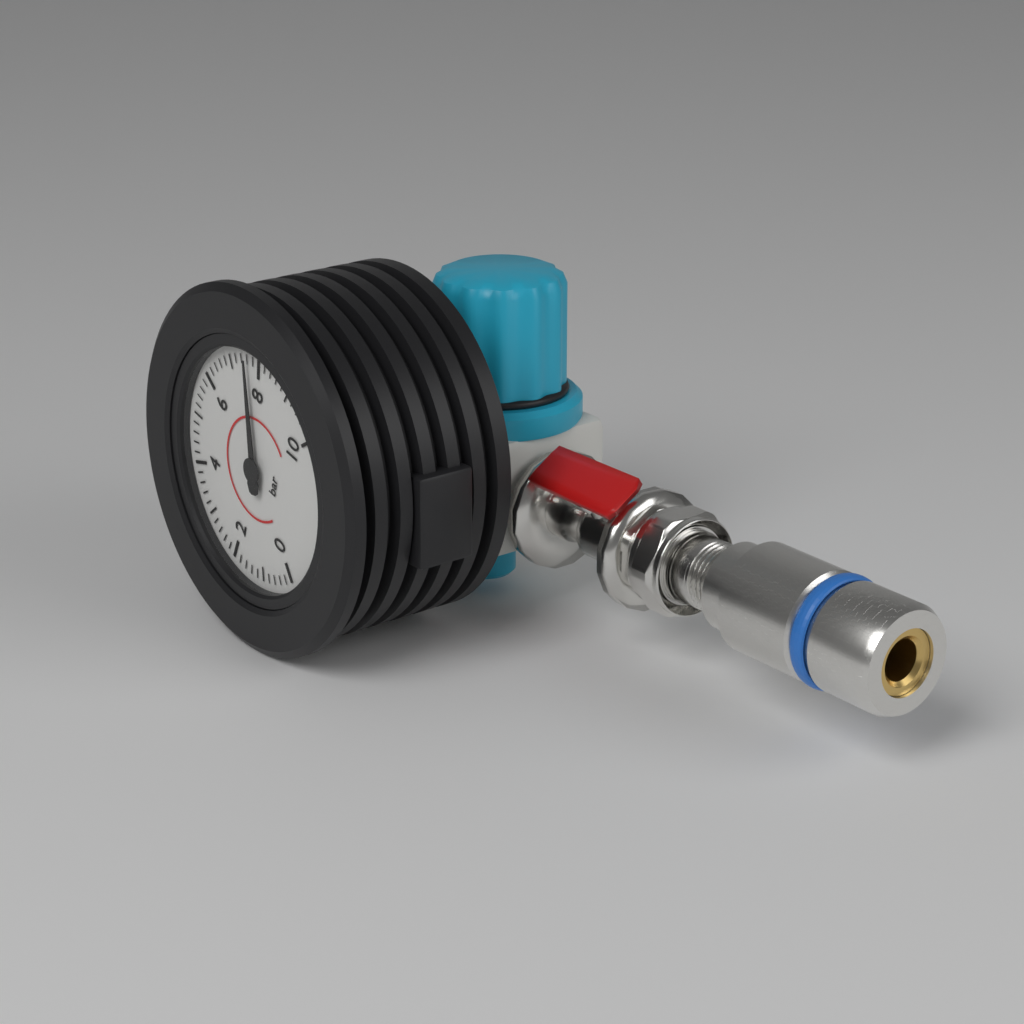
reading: 7.6 bar
